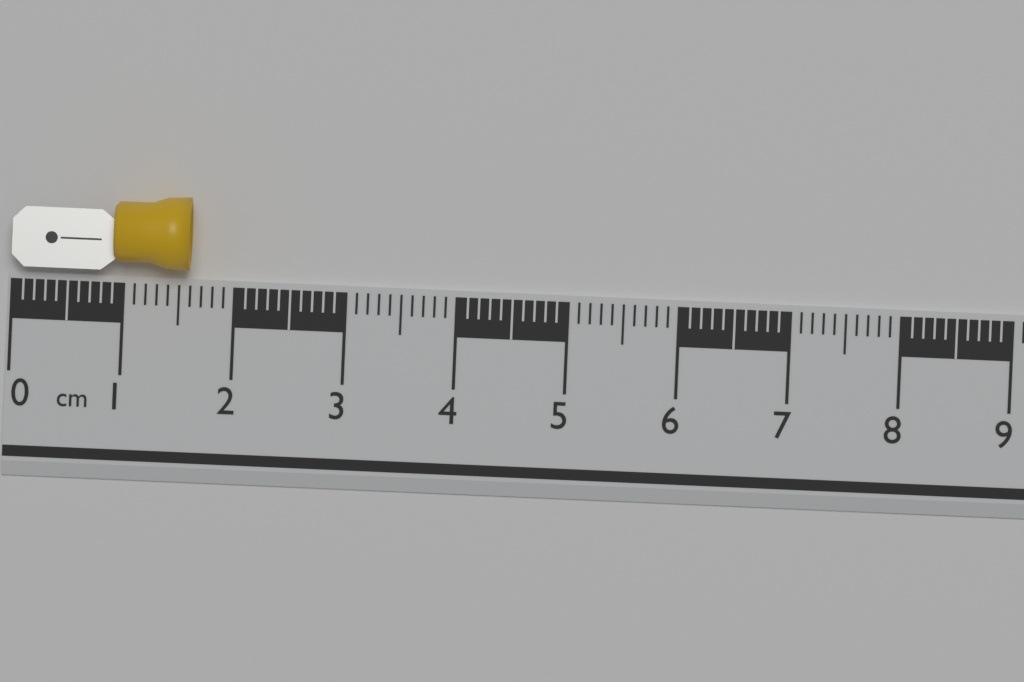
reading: 1.6 cm
